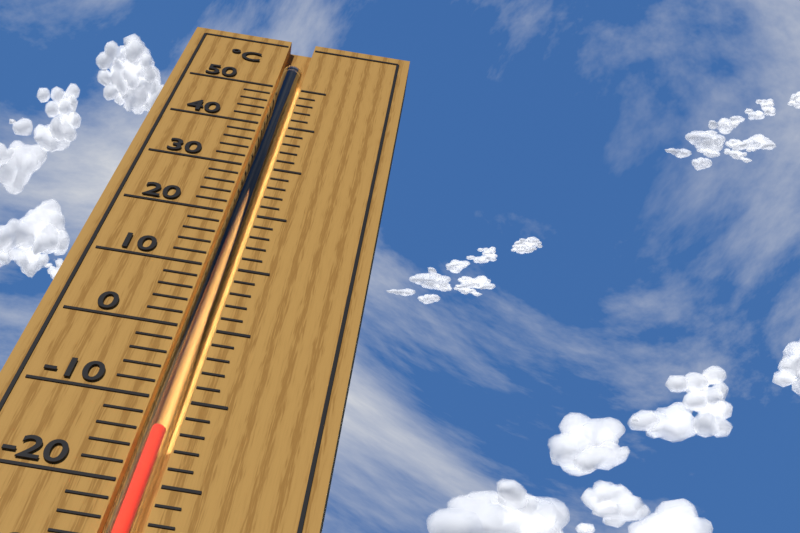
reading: -14 °C
